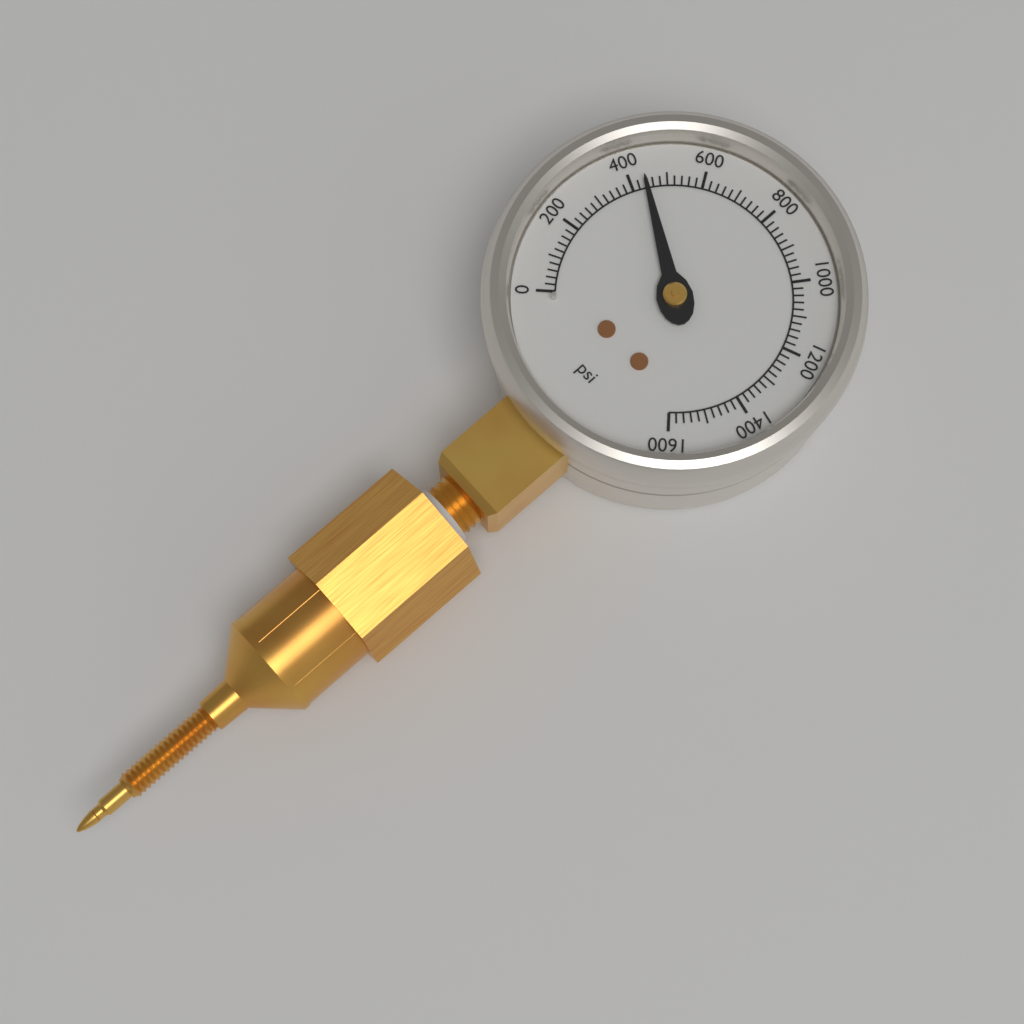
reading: 440 psi
